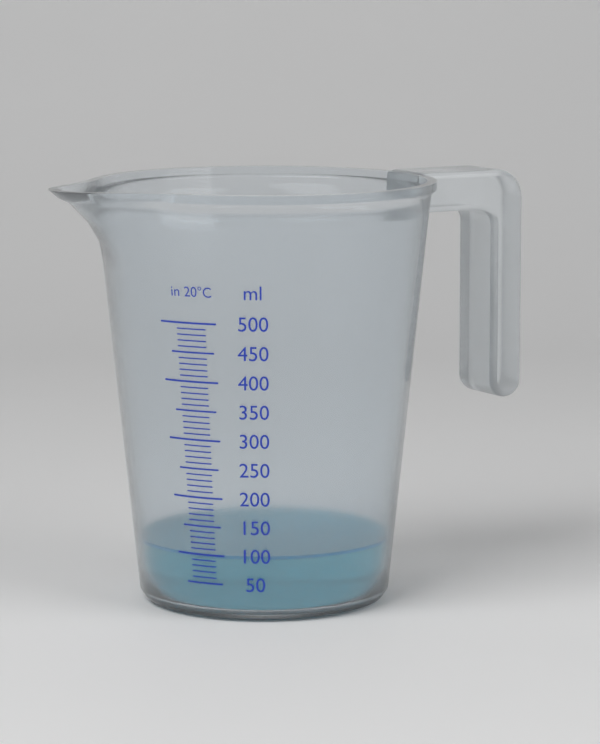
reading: 100 ml
